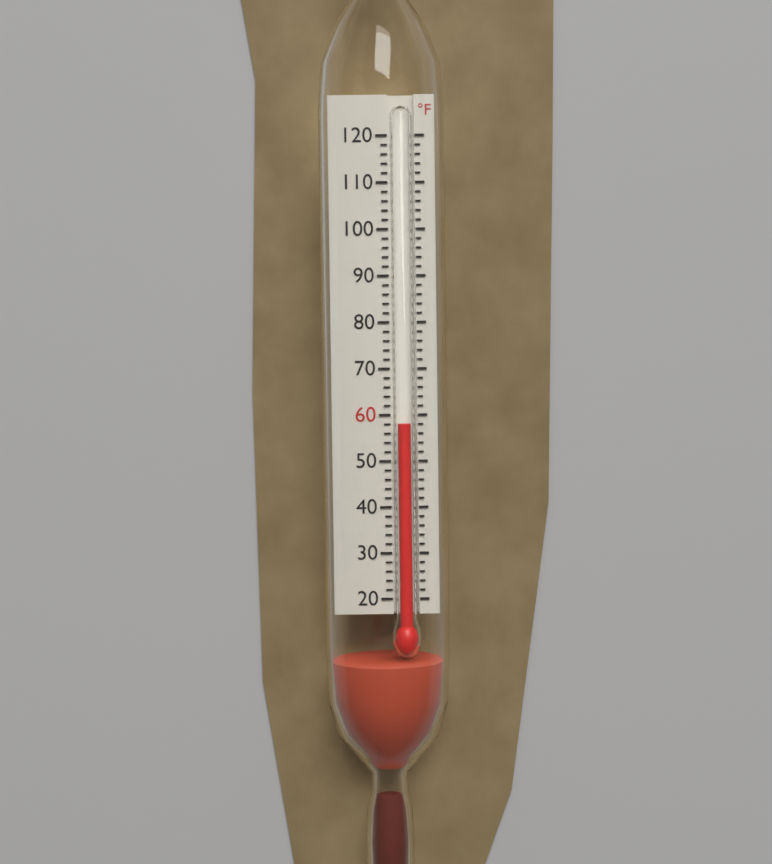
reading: 58 °F
